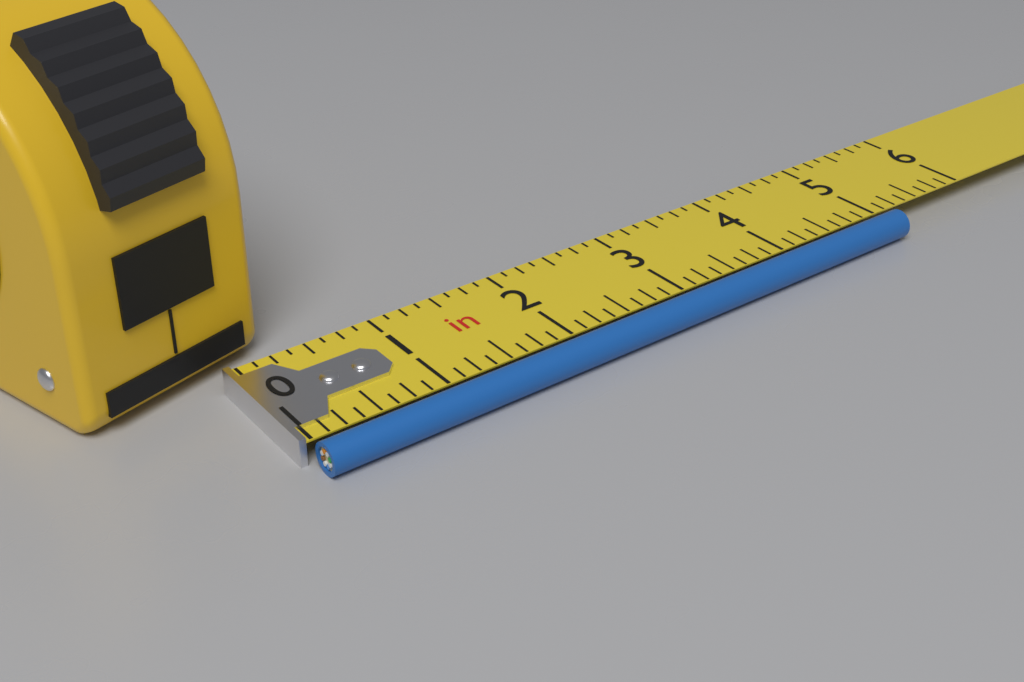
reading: 5.125 in
